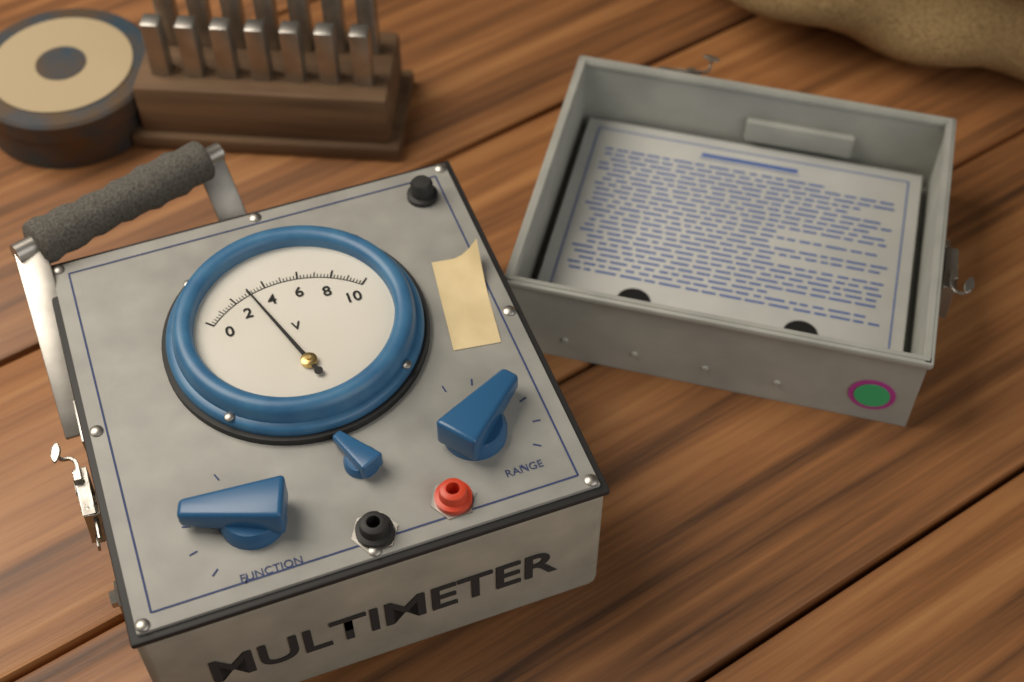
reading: 3.0 V
